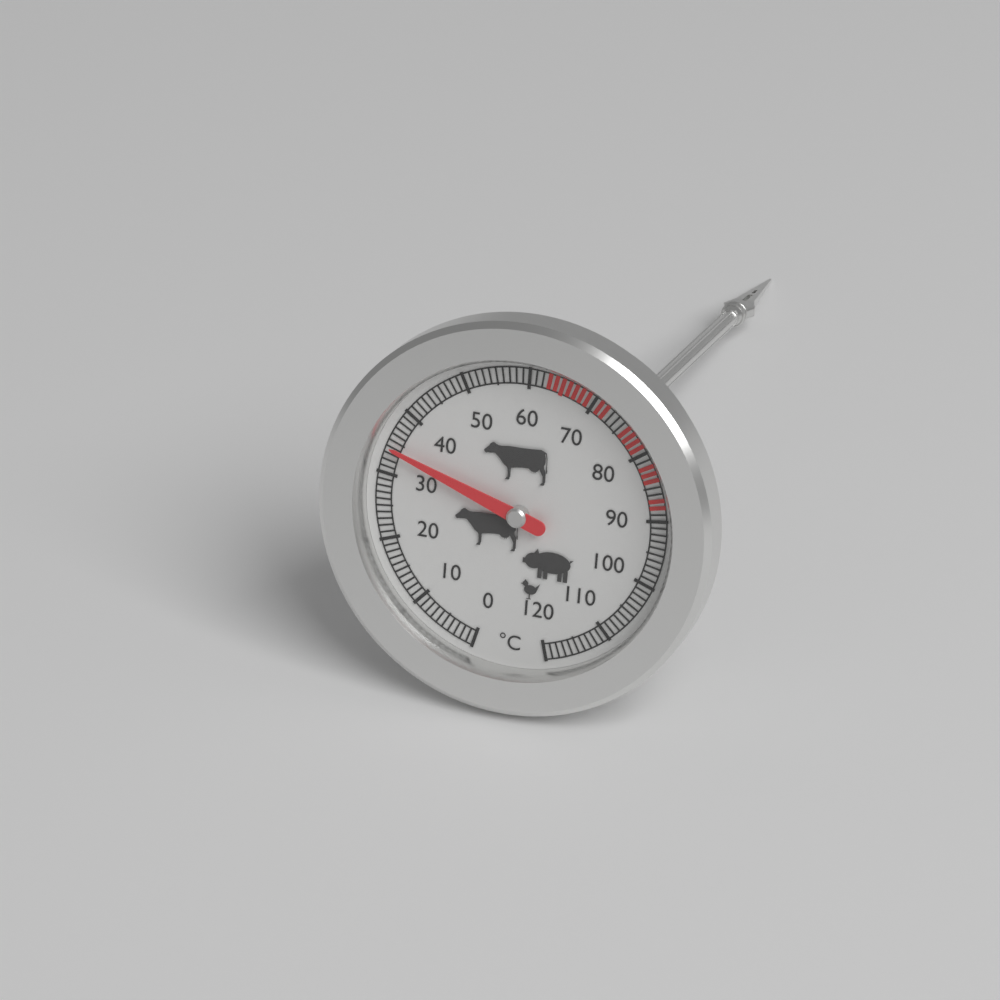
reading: 34 °C
